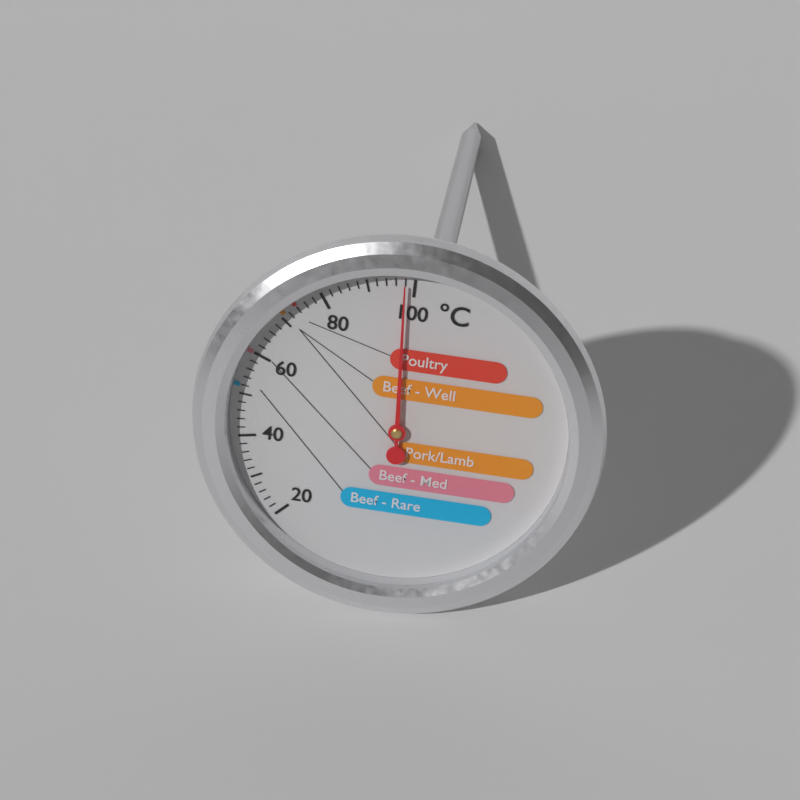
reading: 98 °C
